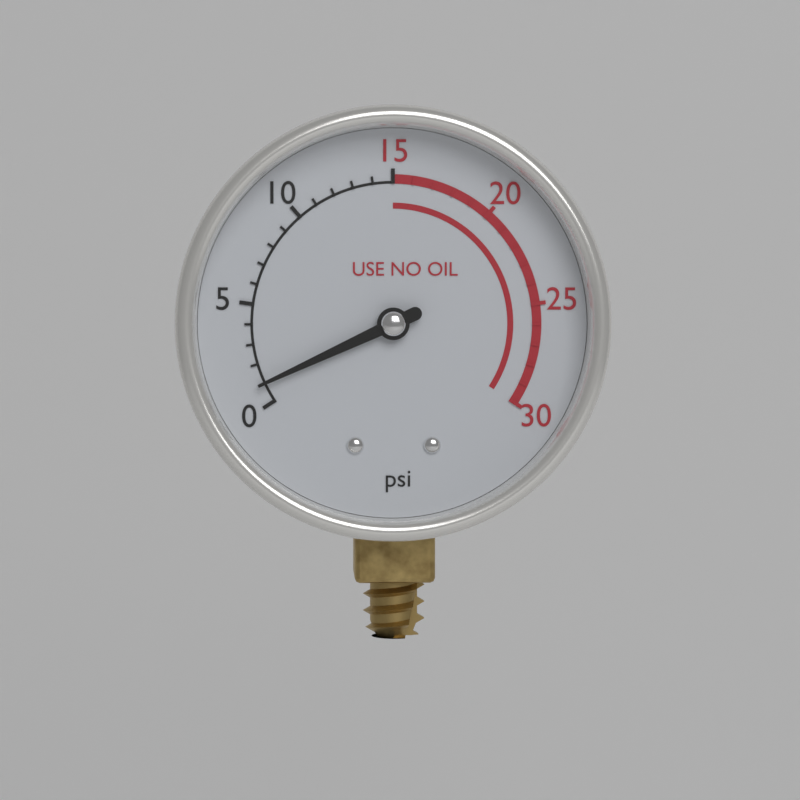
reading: 1 psi
